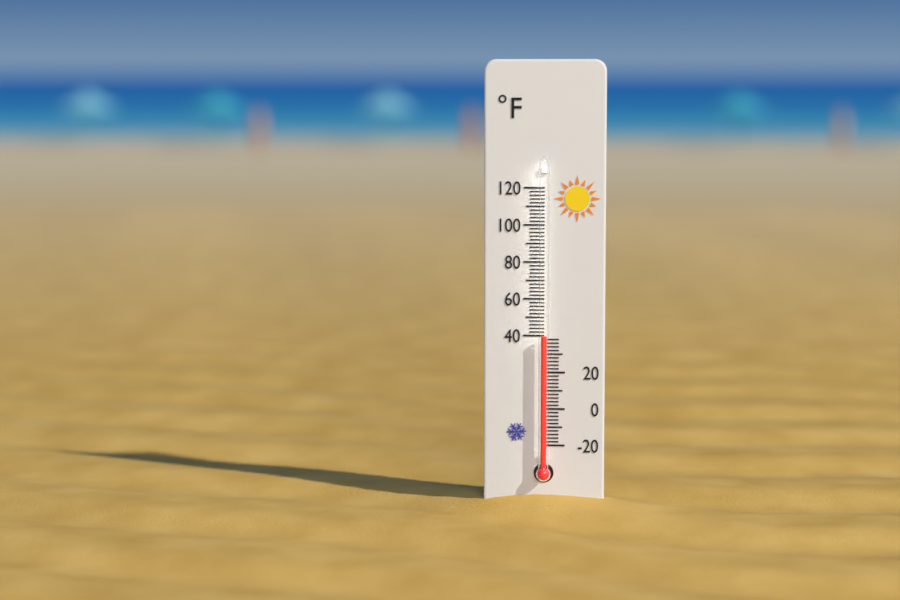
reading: 40 °F
